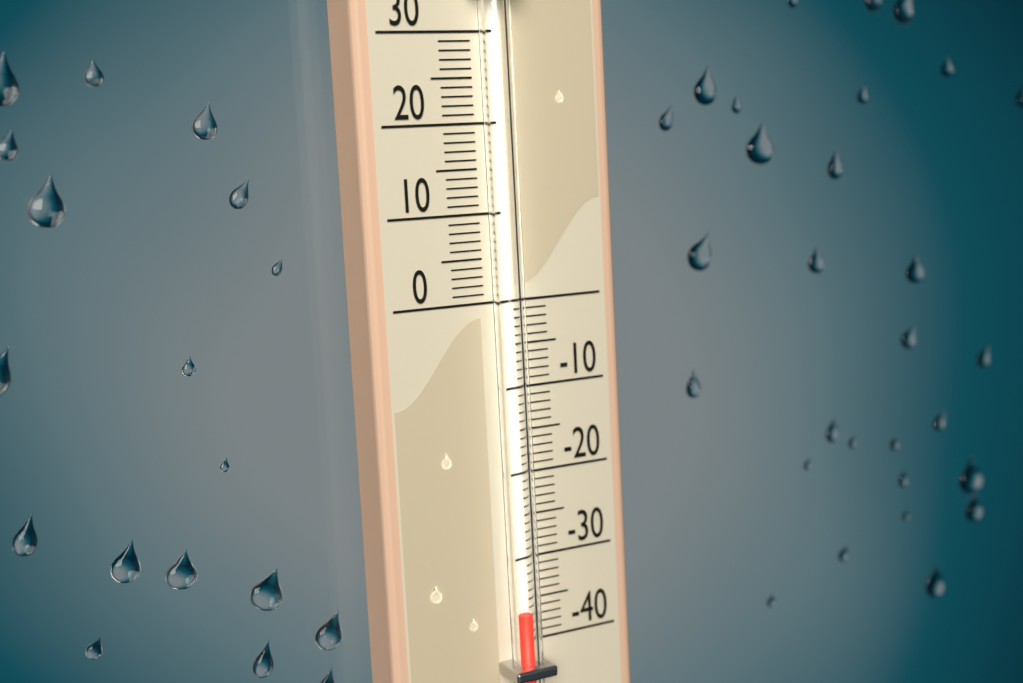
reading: -36 (no unit)
